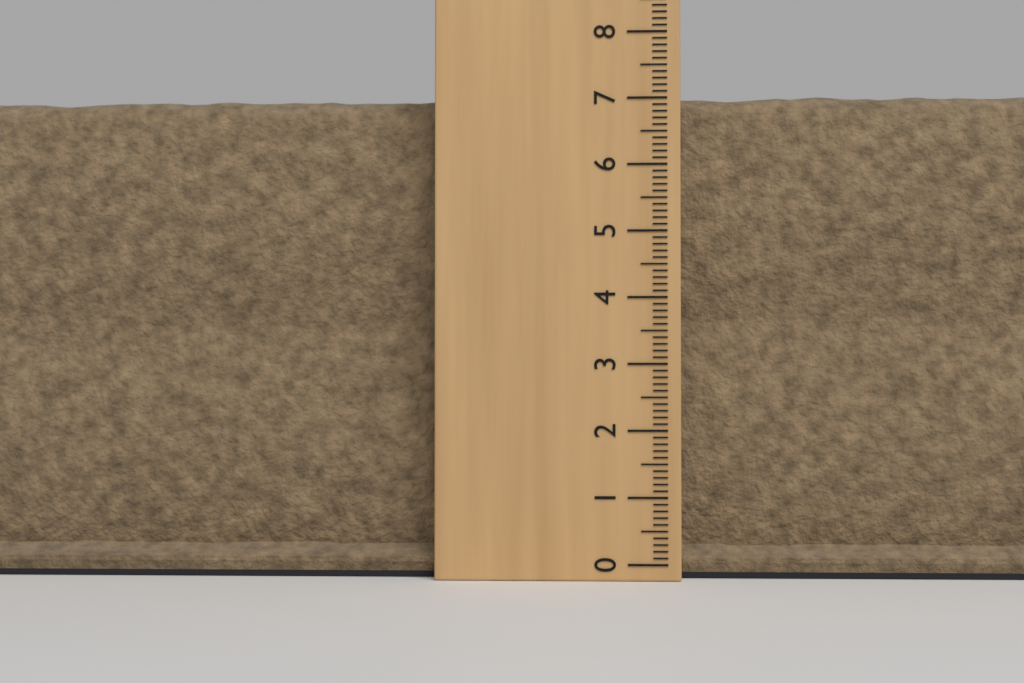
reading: 7.2 (no unit)
